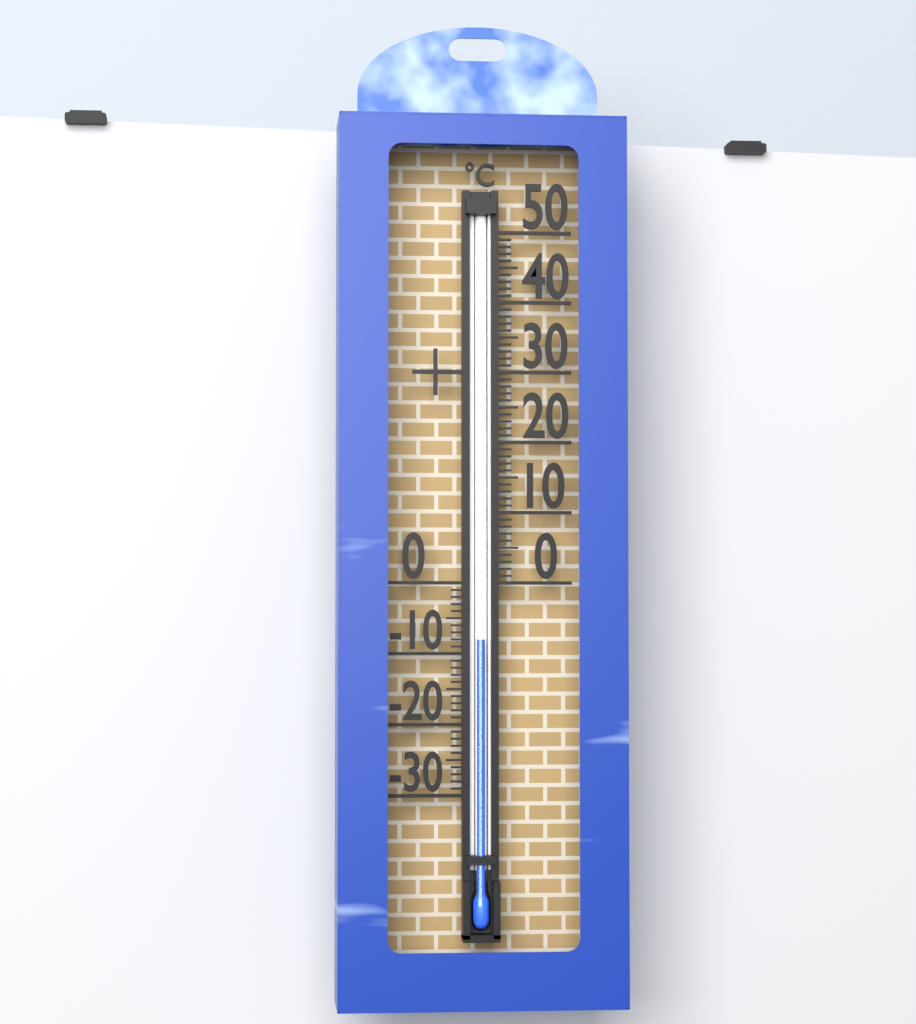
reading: -8 °C
